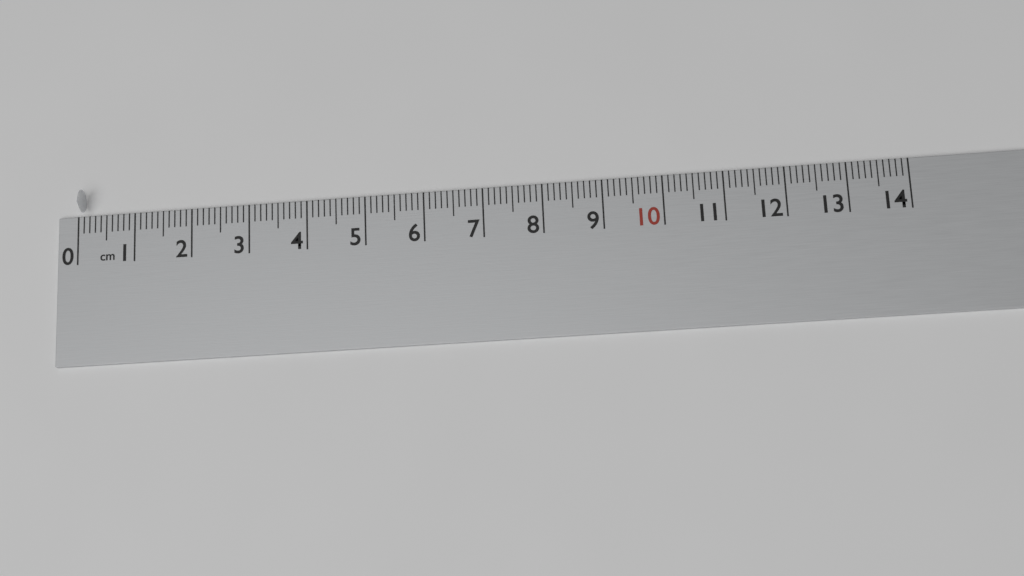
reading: 0.1 cm
